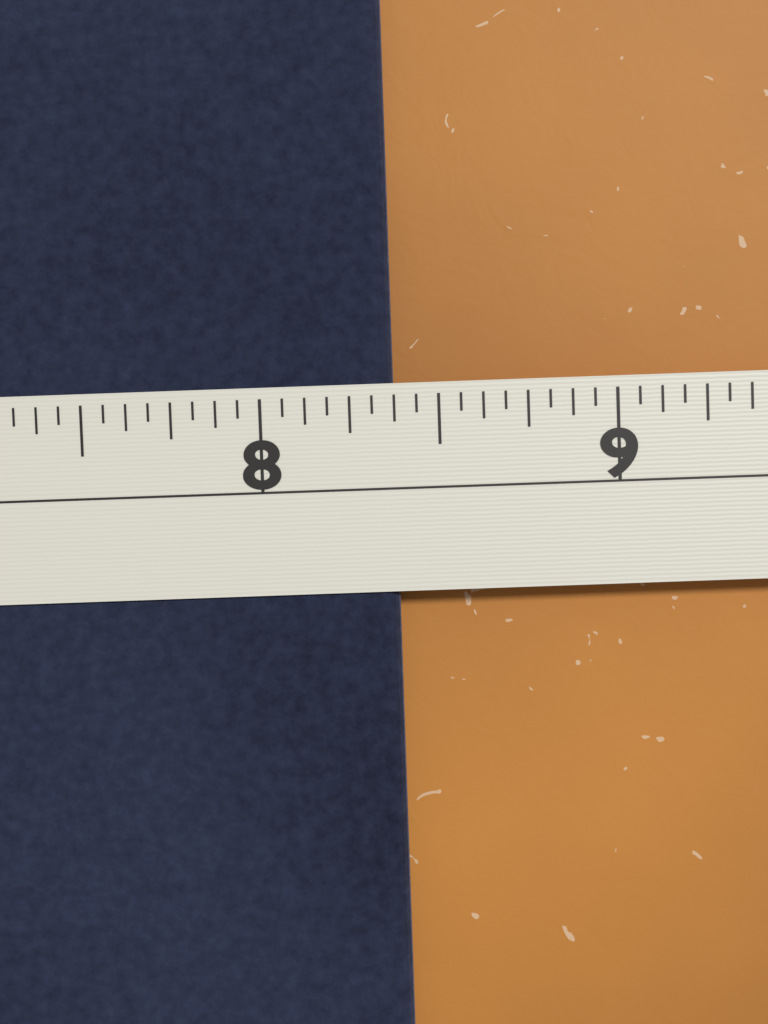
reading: 8.3750 in
